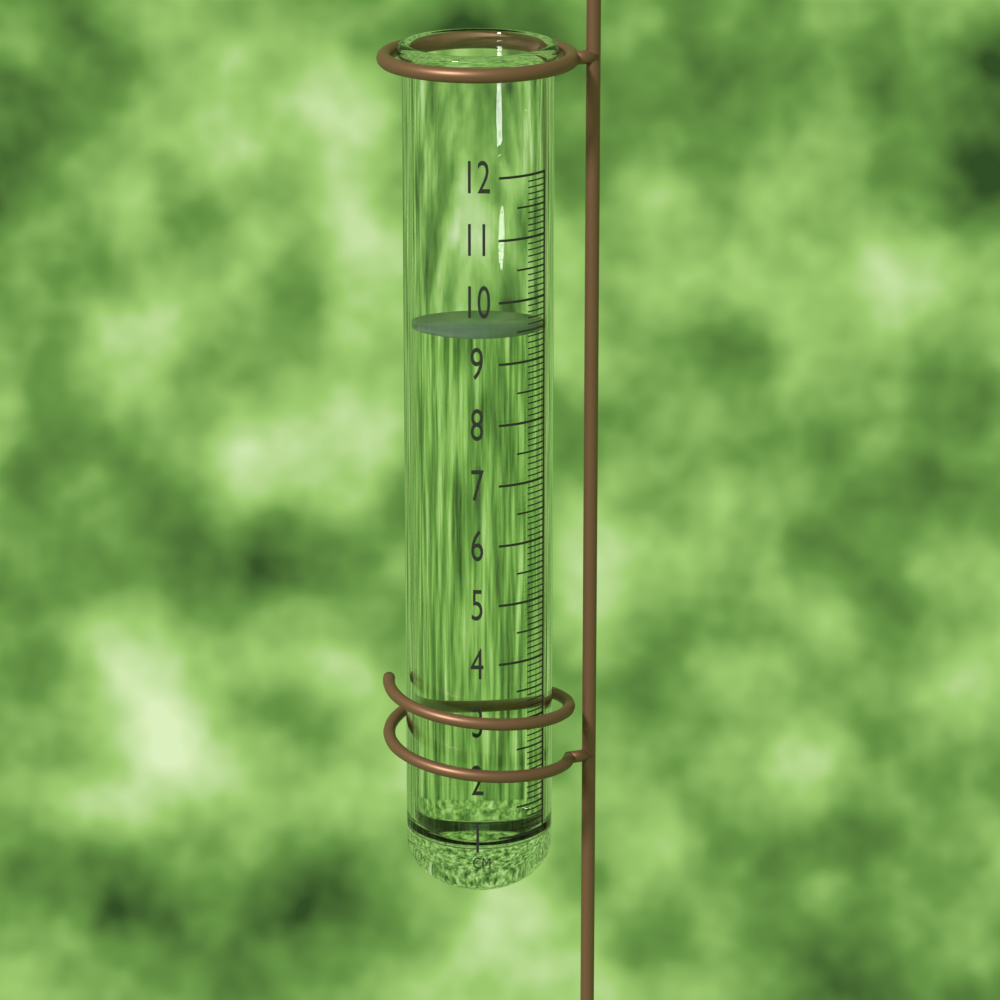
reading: 9.5 cm
